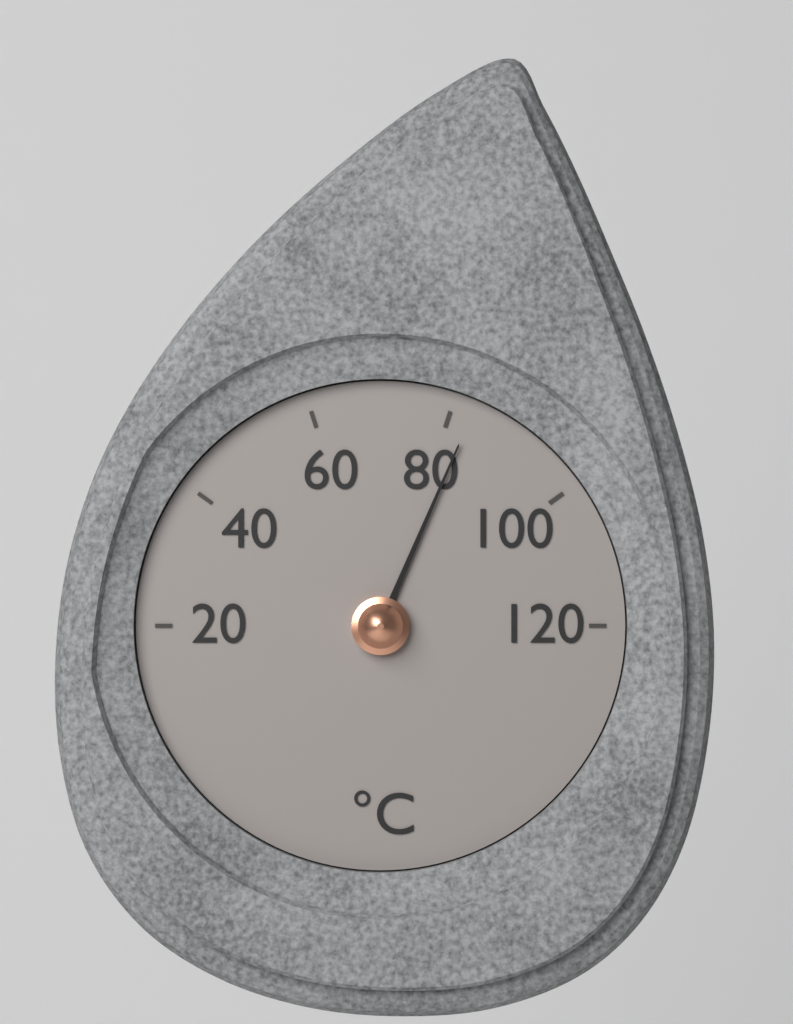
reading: 83 °C
